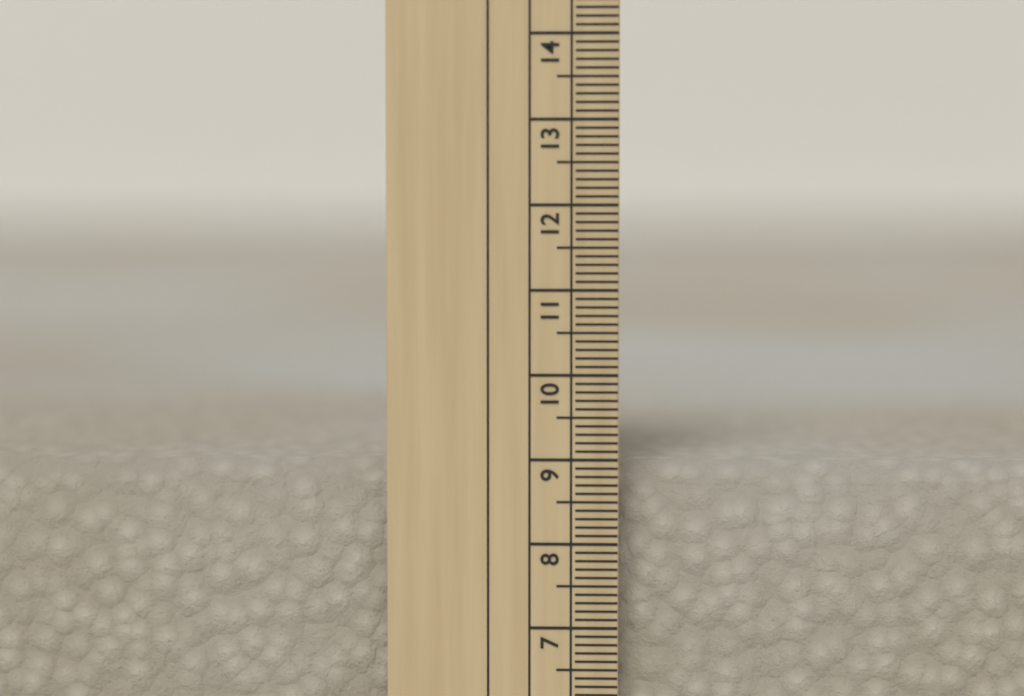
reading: 8.9 cm
